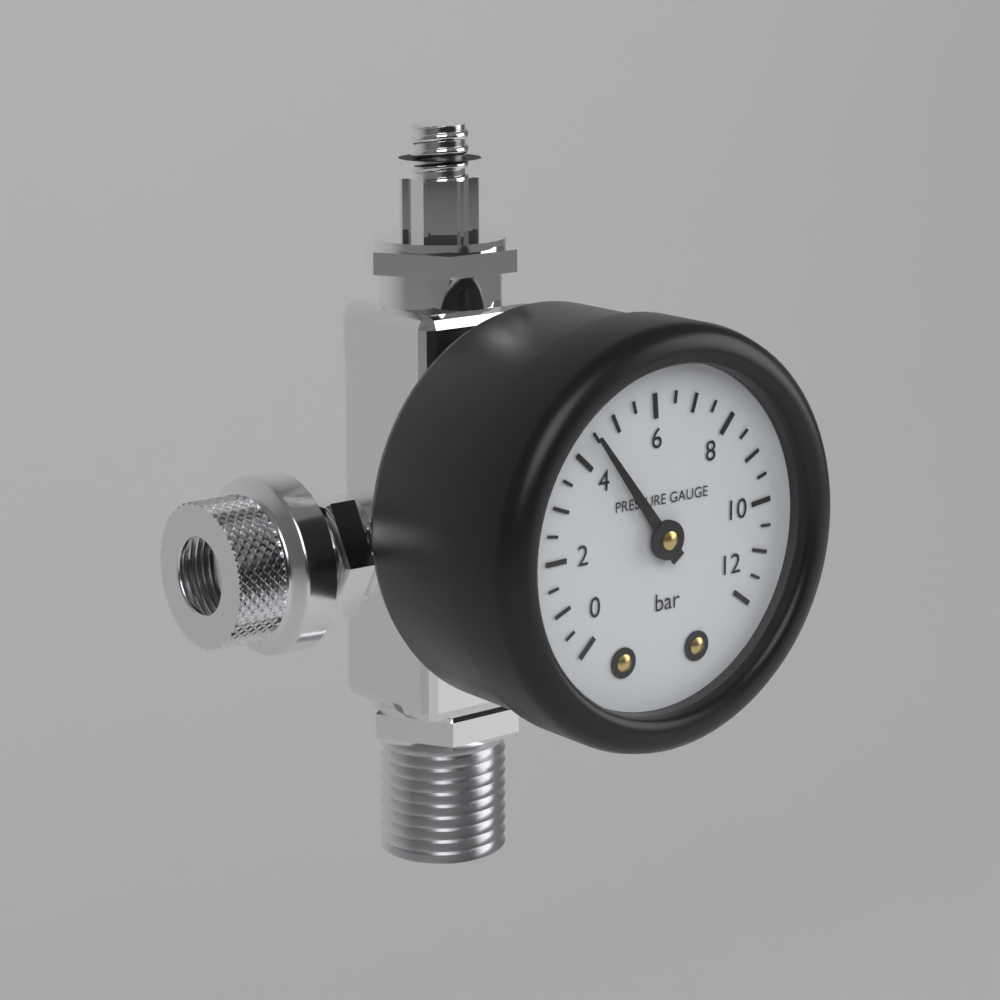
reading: 4.5 bar
